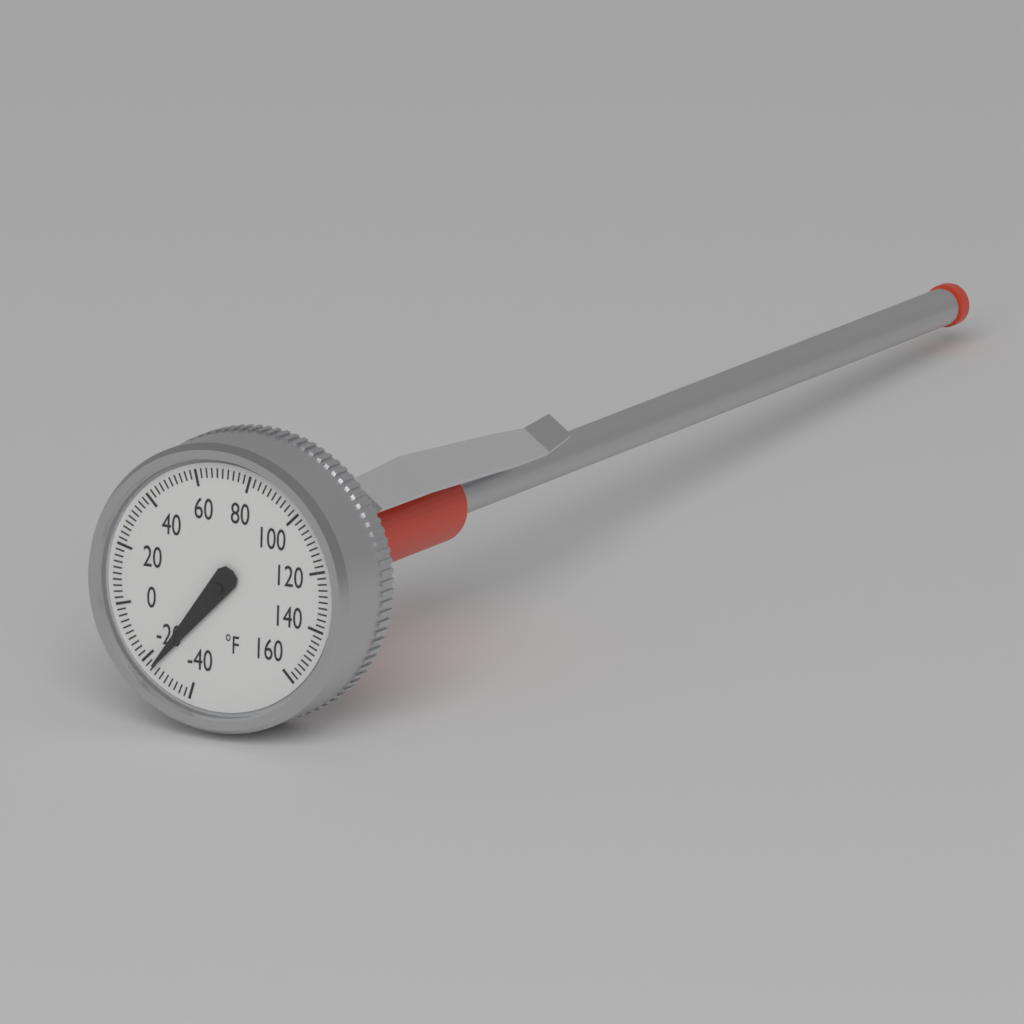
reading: -24 °F
